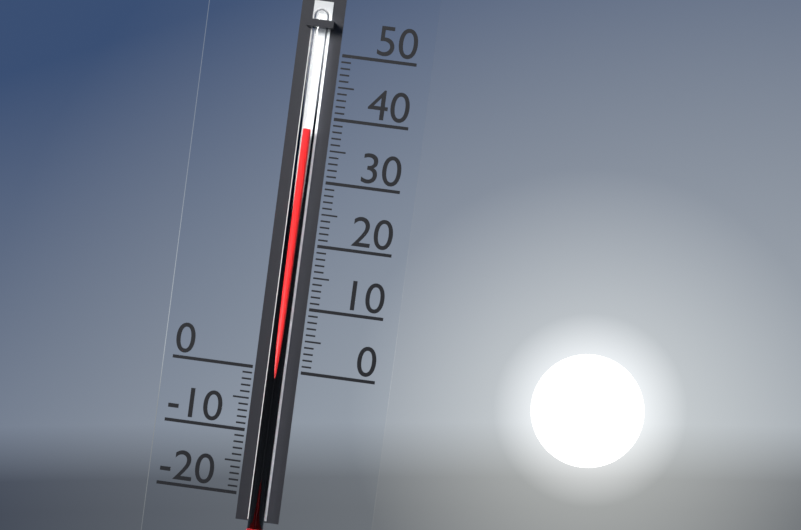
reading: 38 (no unit)
